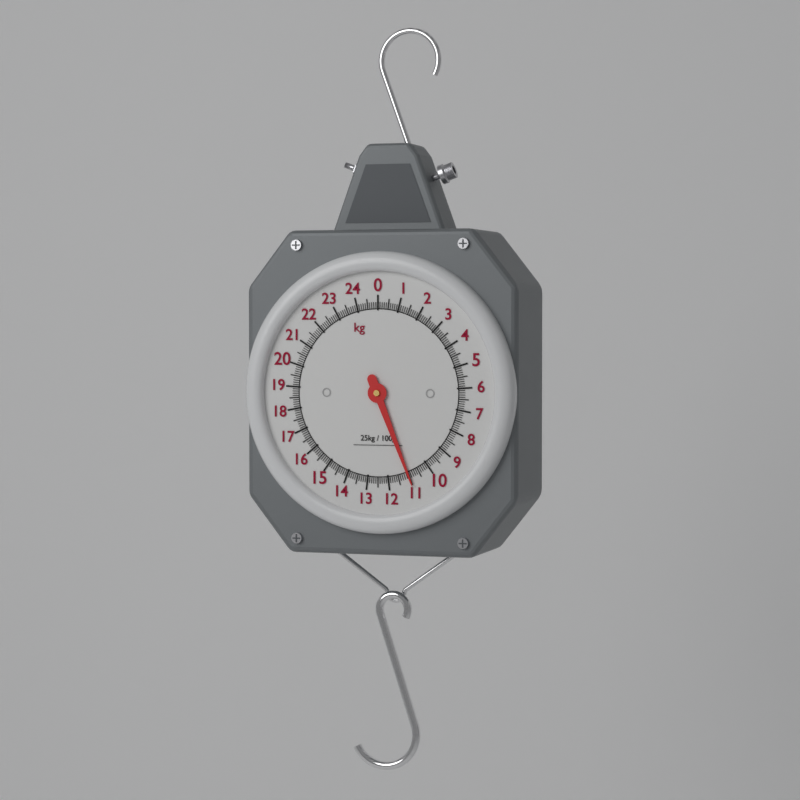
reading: 11.0 kg
